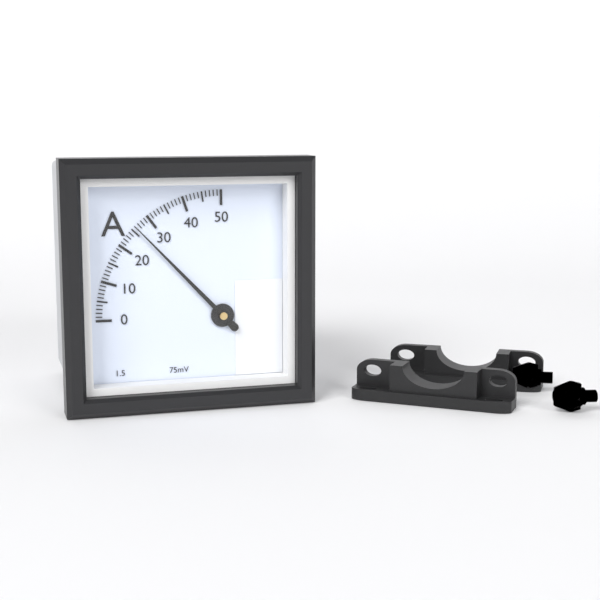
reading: 26 A
